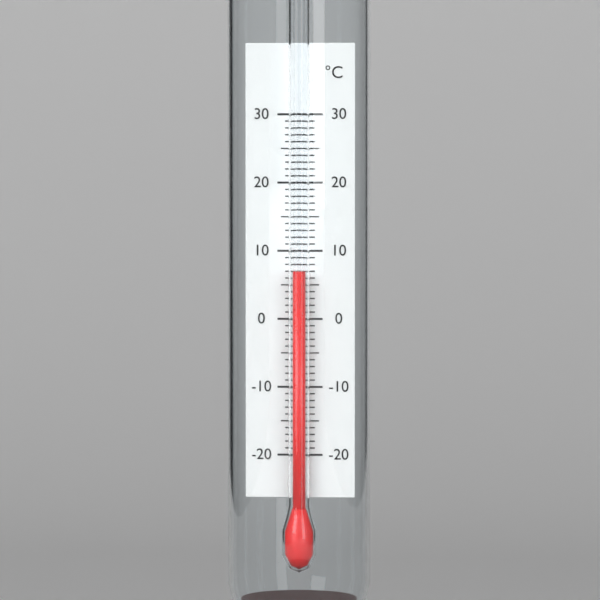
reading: 7 °C
